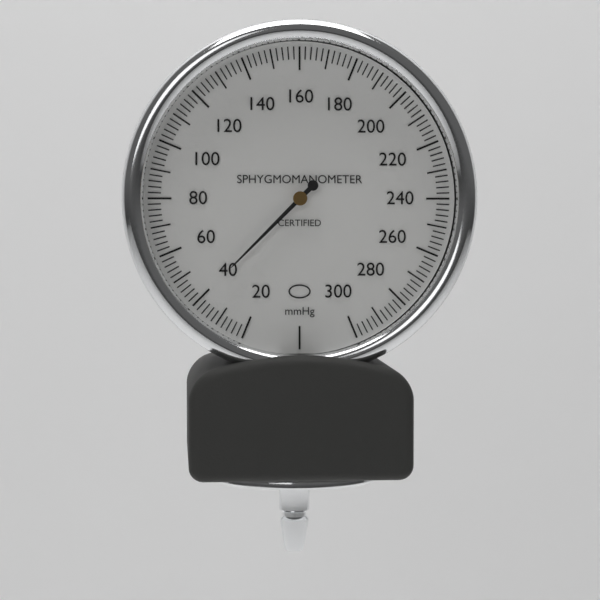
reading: 40 mmHg
